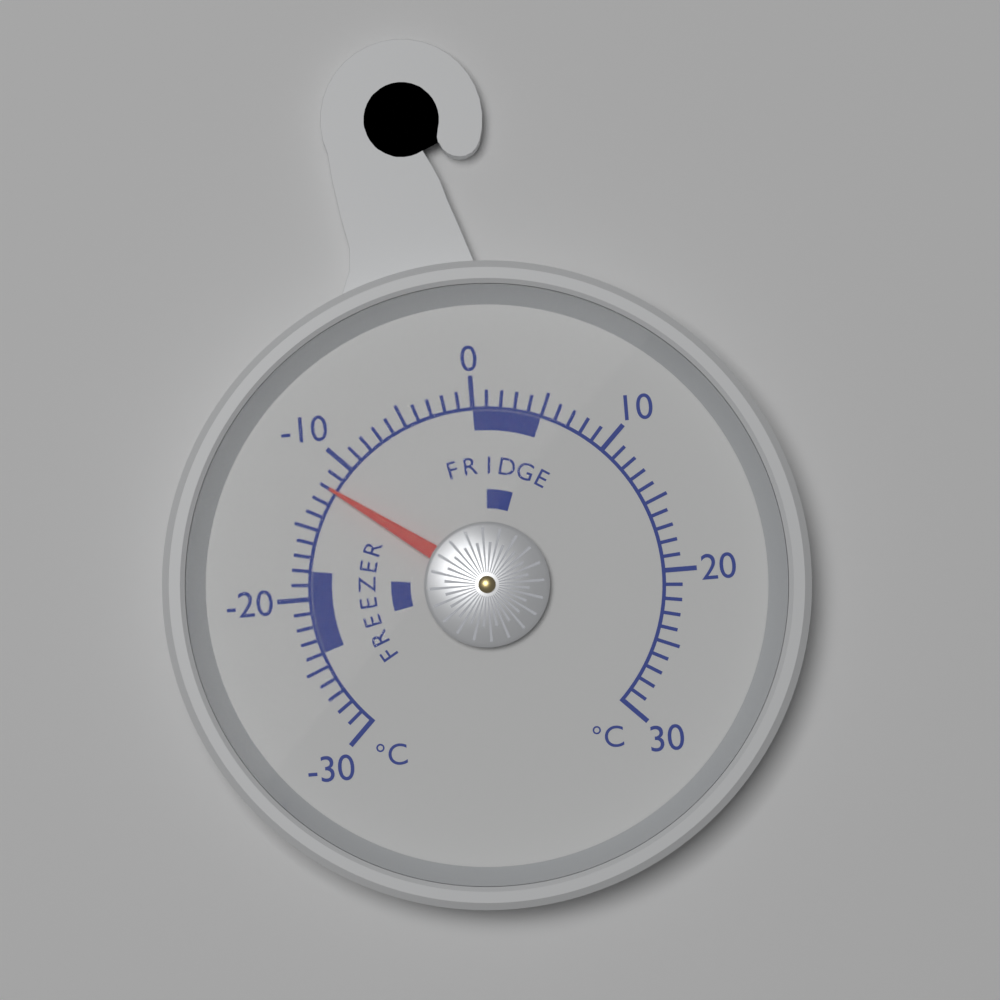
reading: -12 °C
